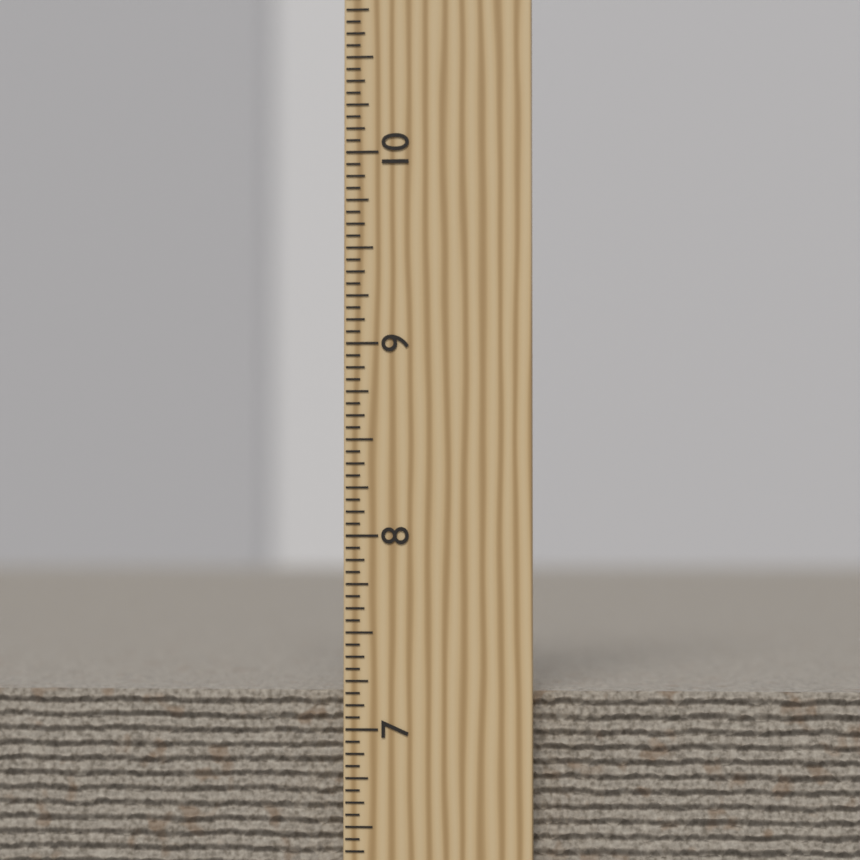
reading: 7.1875 inch
